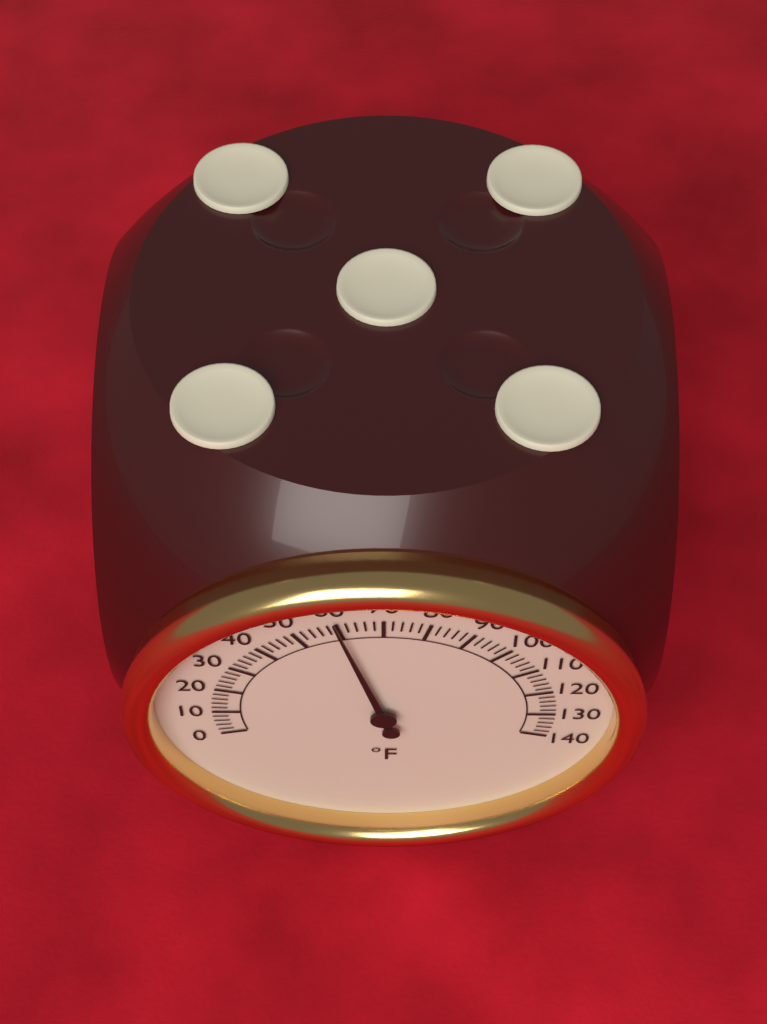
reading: 60 °F
